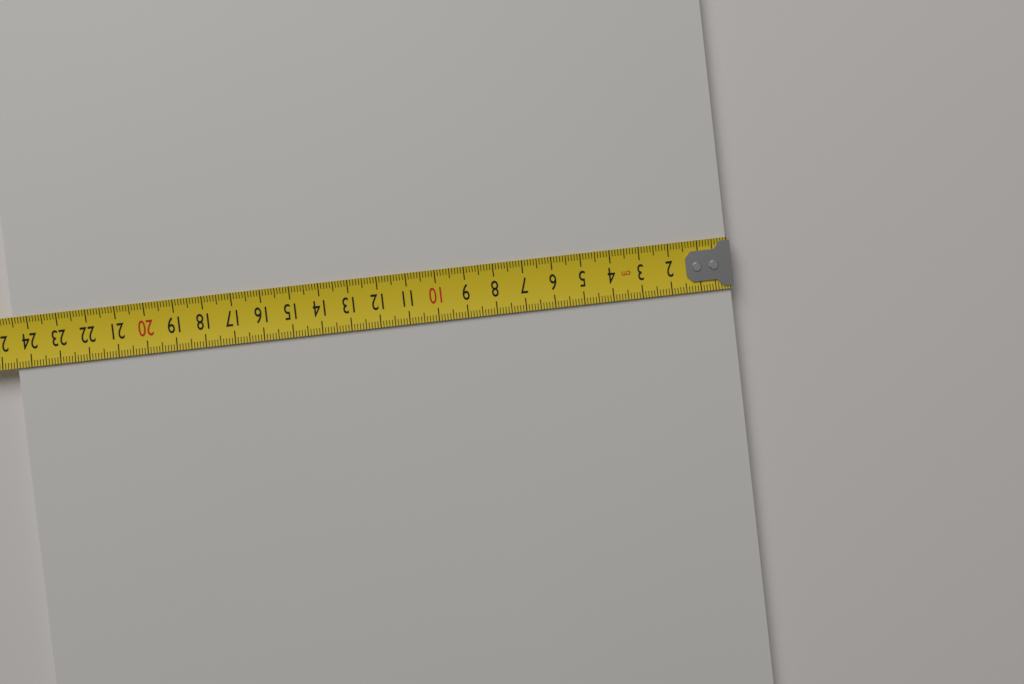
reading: 24.5 cm
